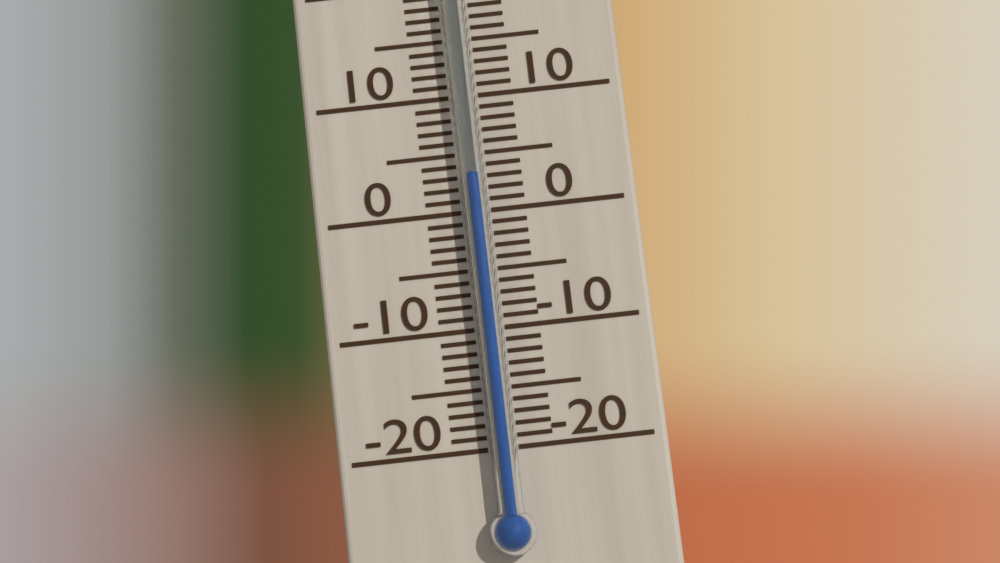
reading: 3 °C
